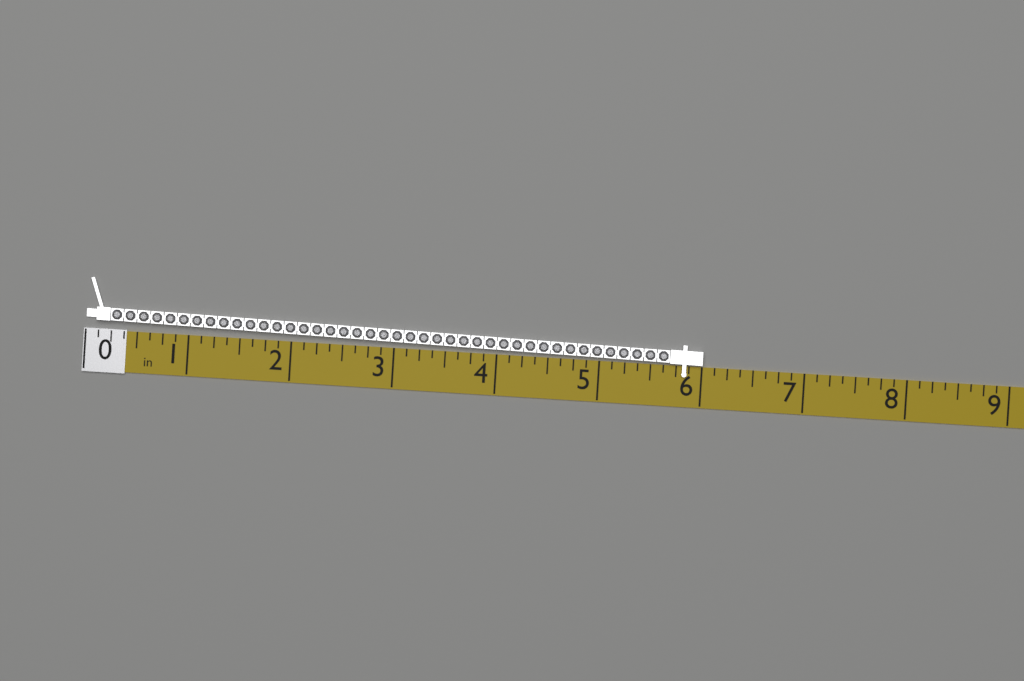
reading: 6.000 in
